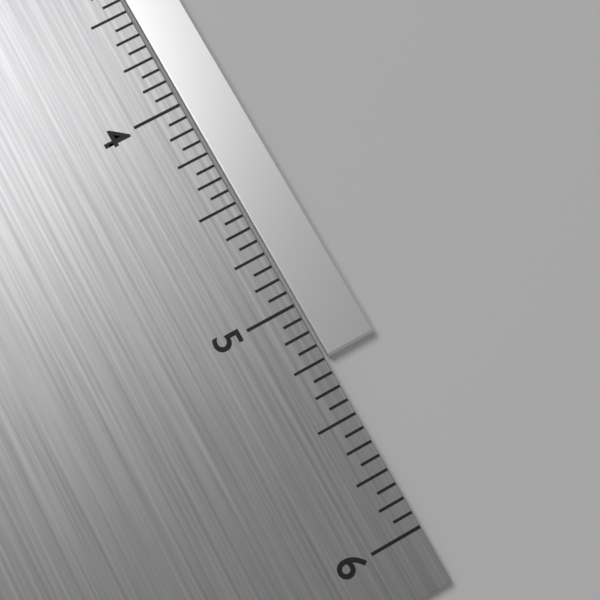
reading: 5.2500 in
